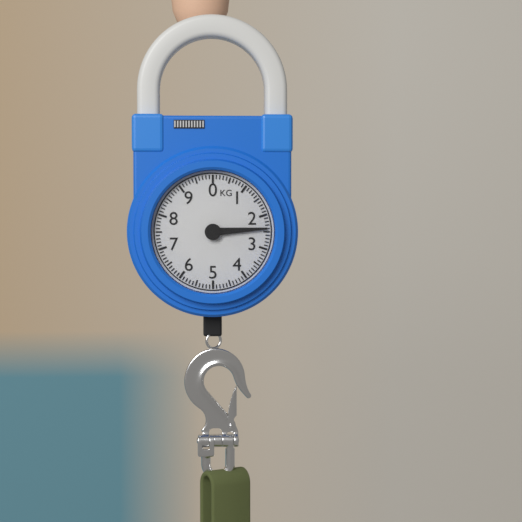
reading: 2.4 kg
